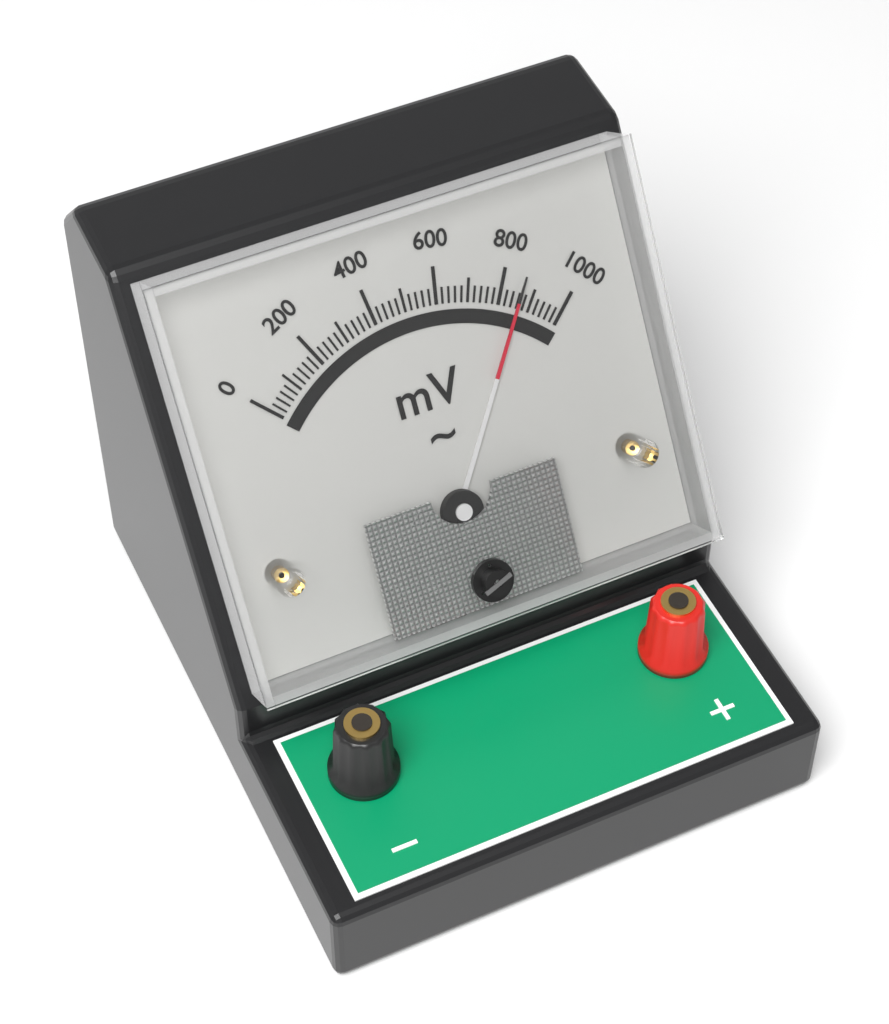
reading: 860 mV
